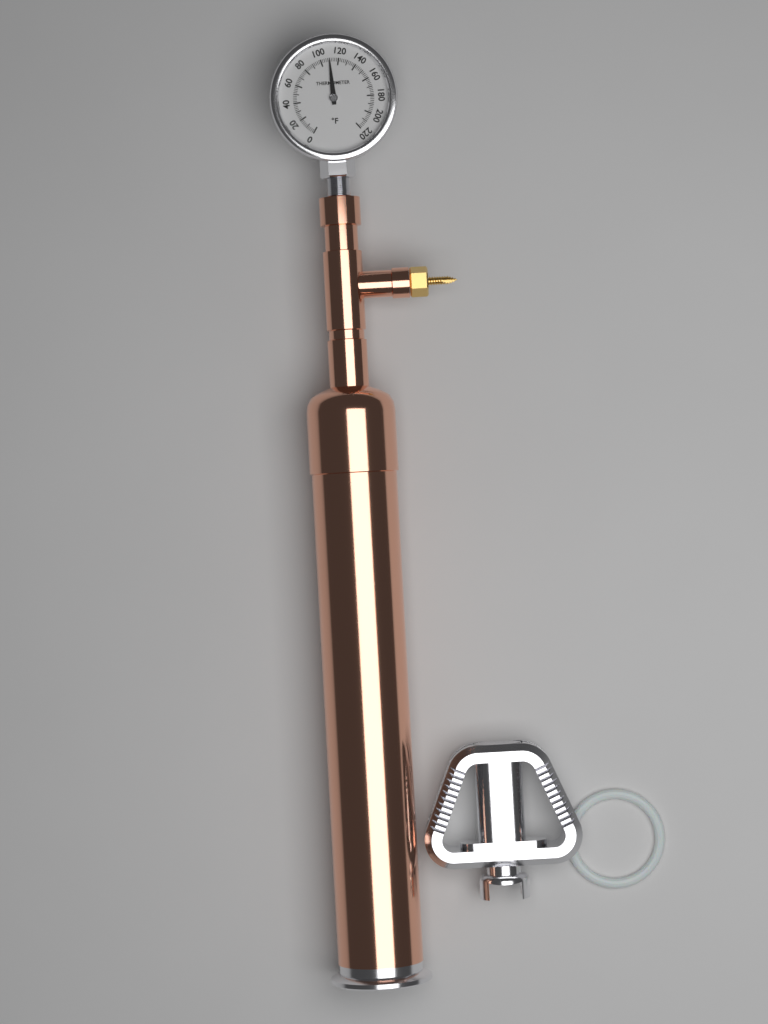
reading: 110 °F
